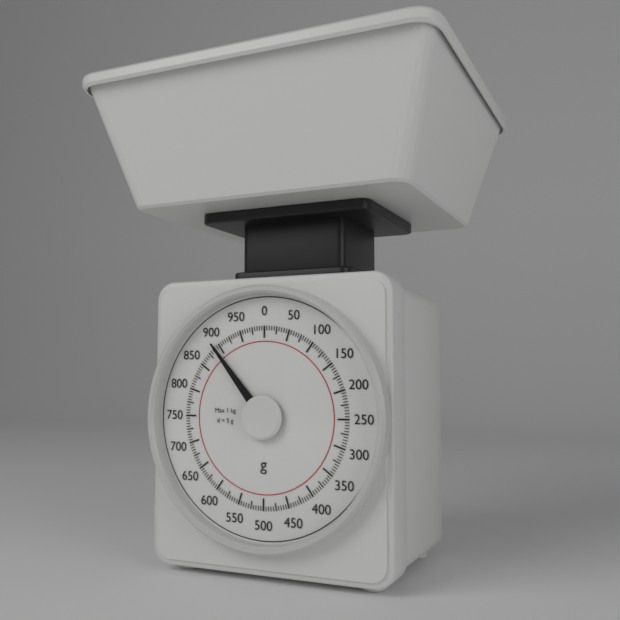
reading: 890 g
